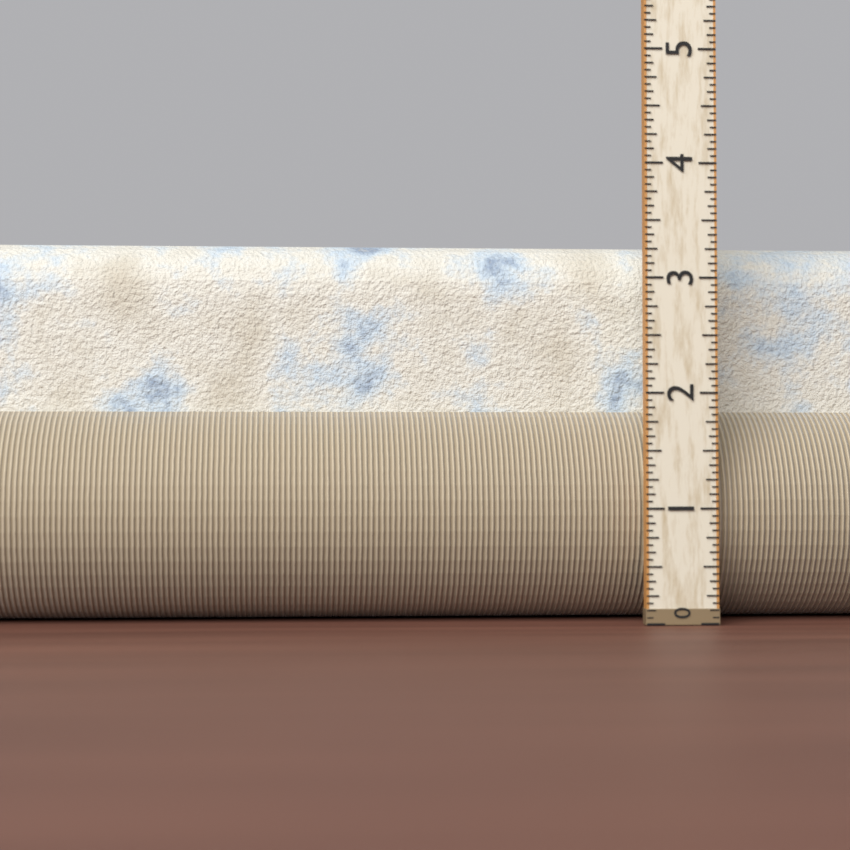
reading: 3.3750 (no unit)
